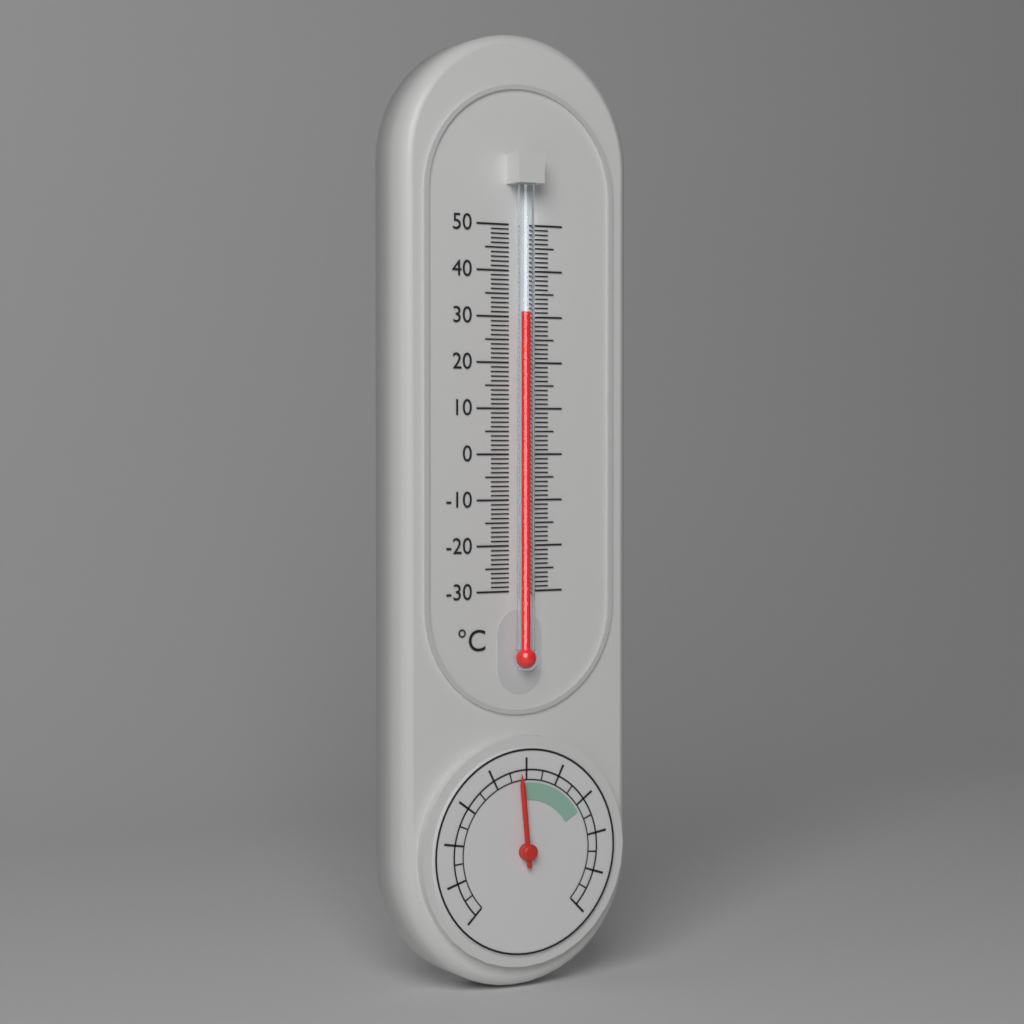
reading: 31 °C
